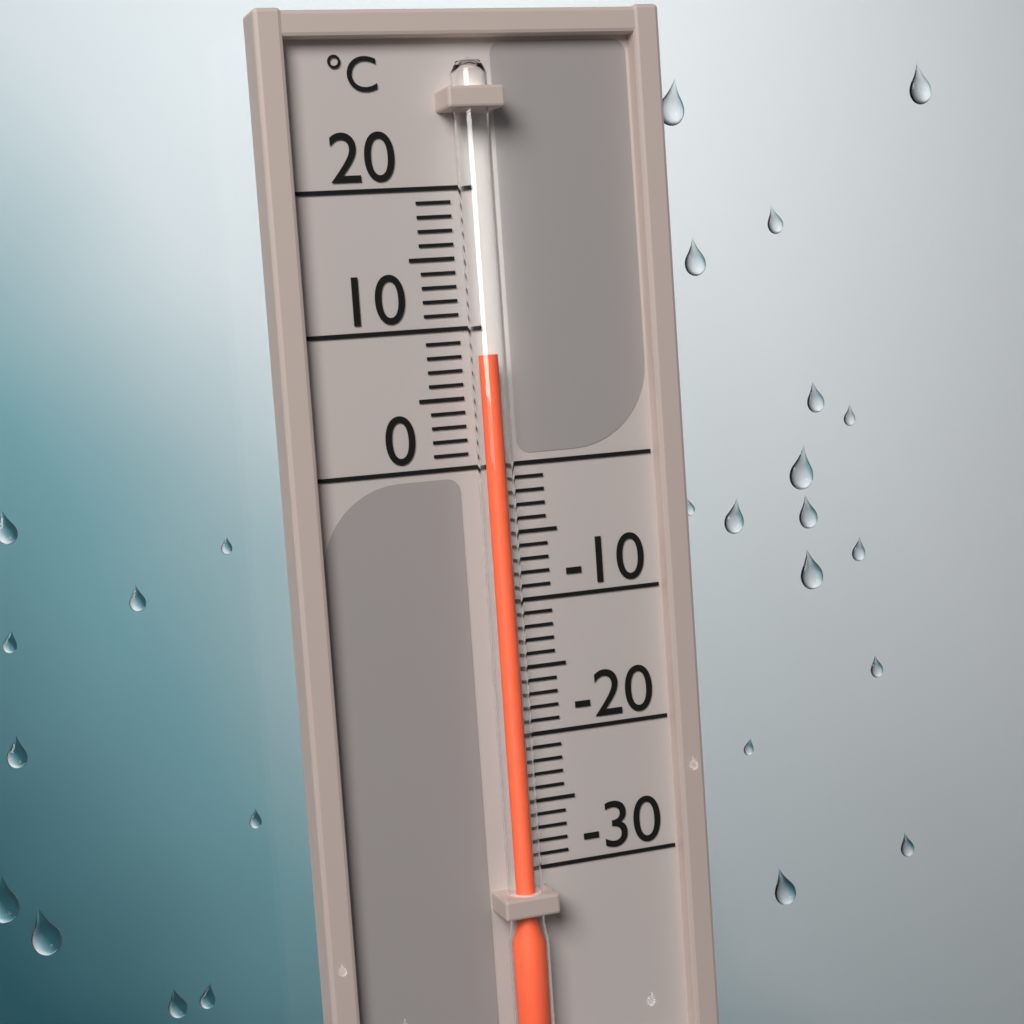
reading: 8 °C
